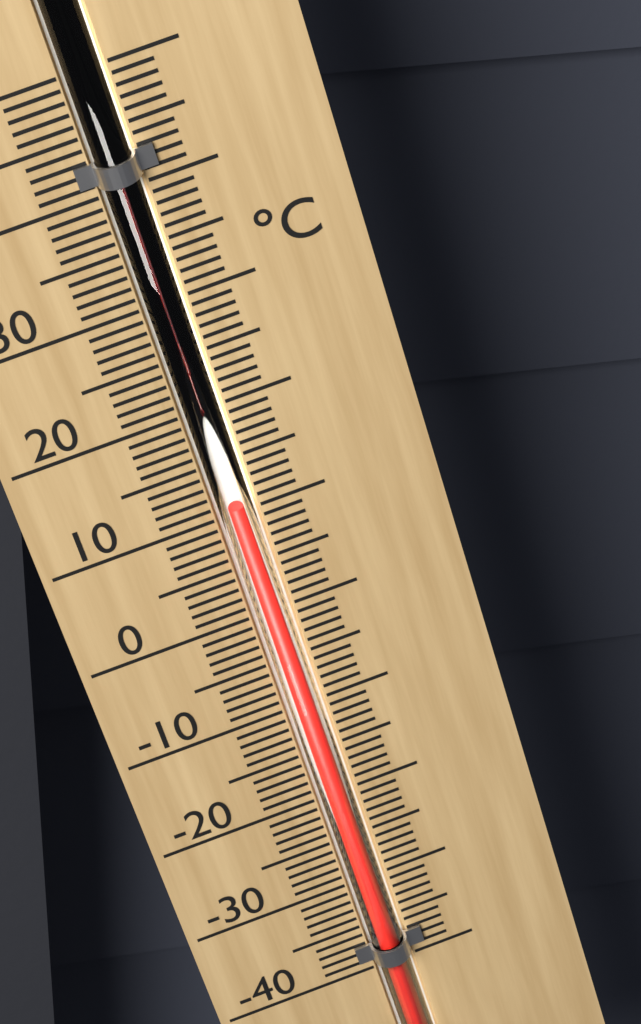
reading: 11 °C
